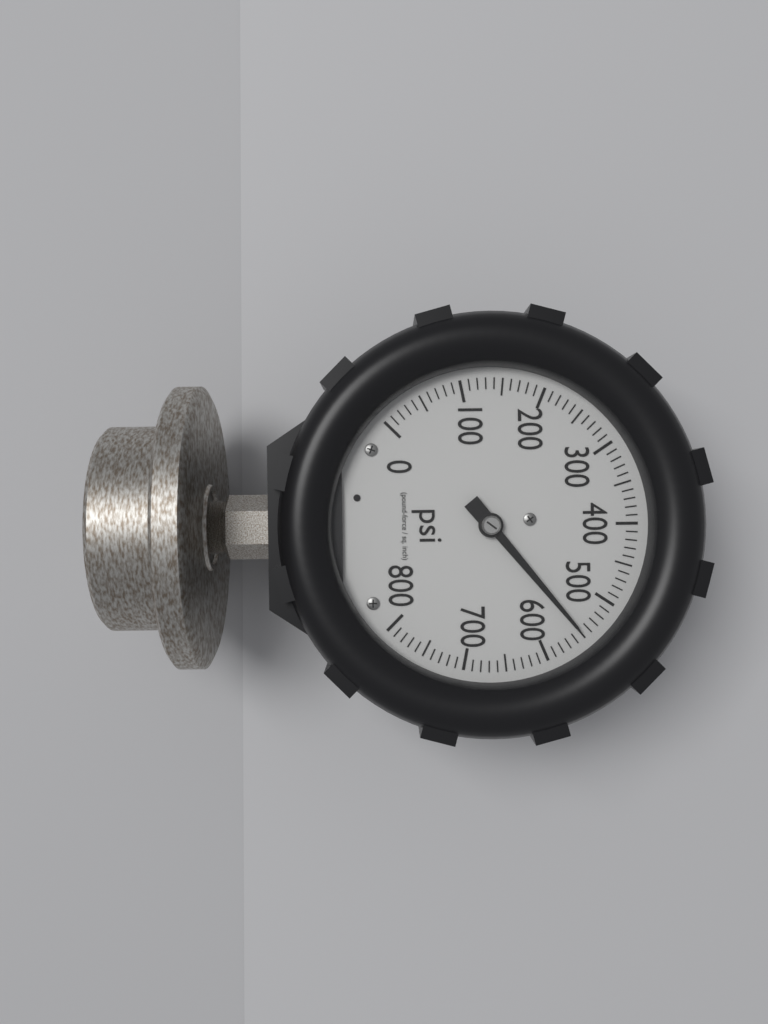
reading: 550 psi
